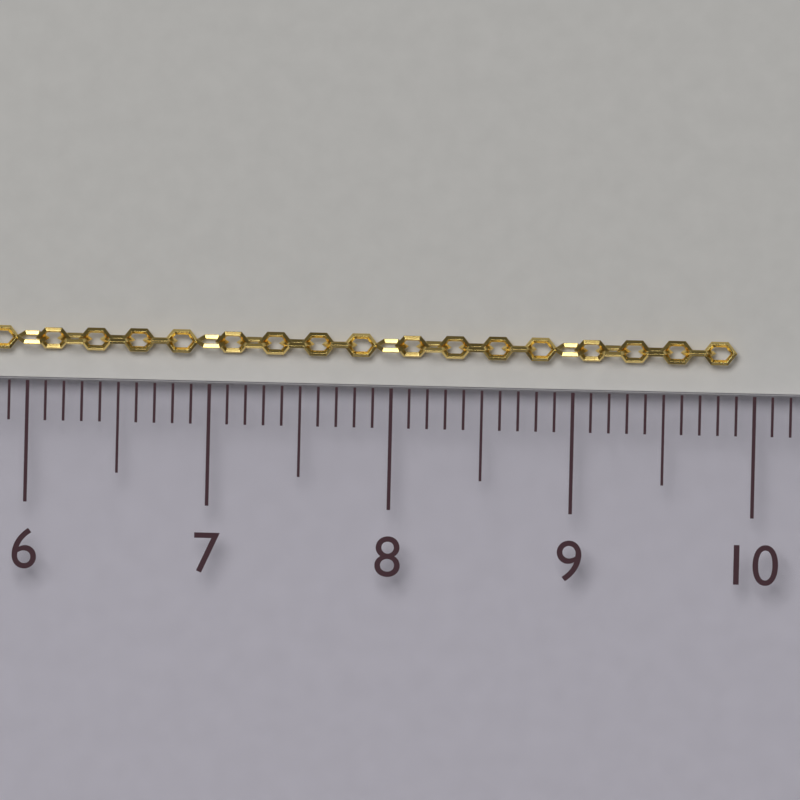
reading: 9.9 cm
